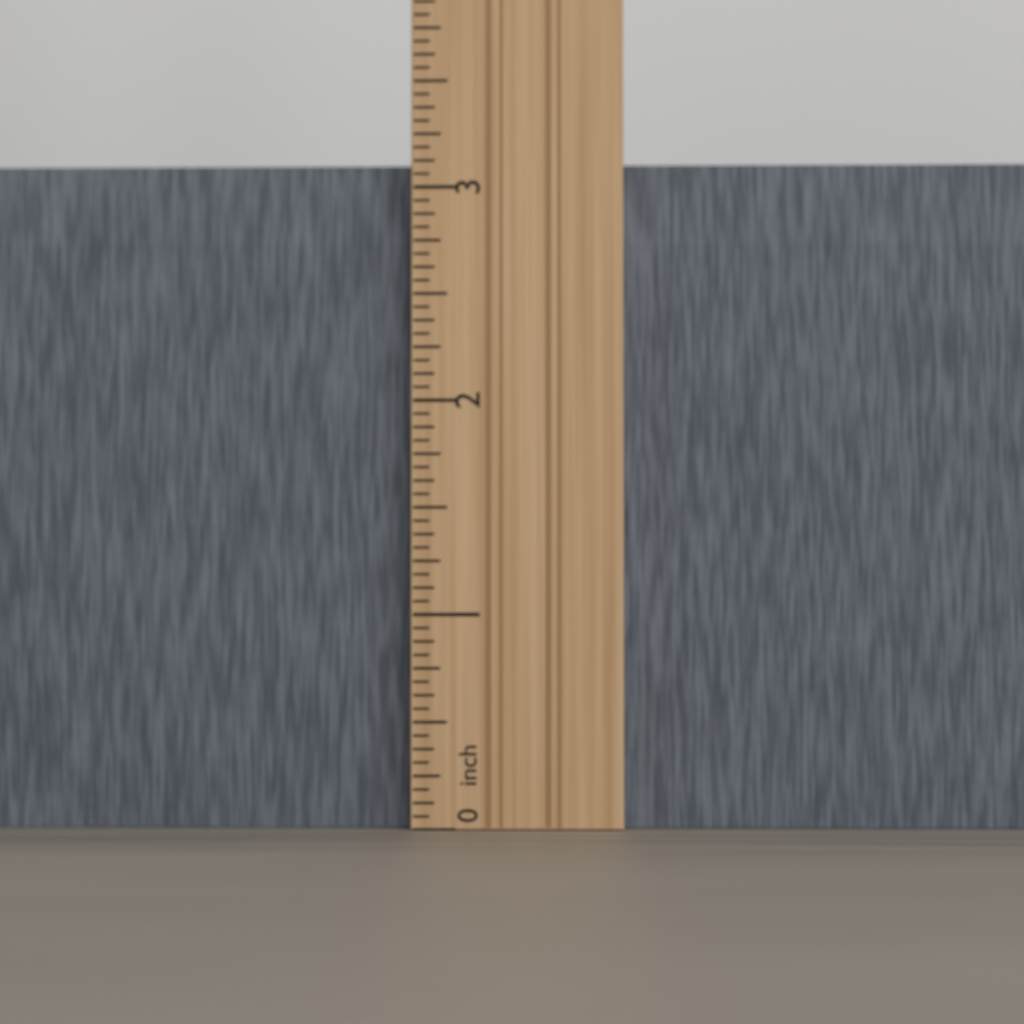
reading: 3.1250 in
